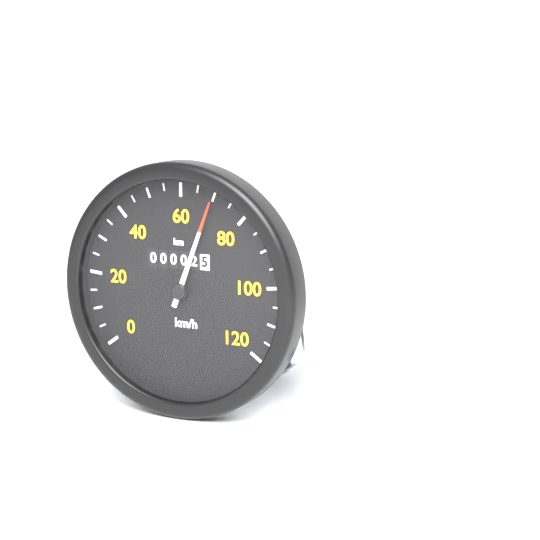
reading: 70 km/h
